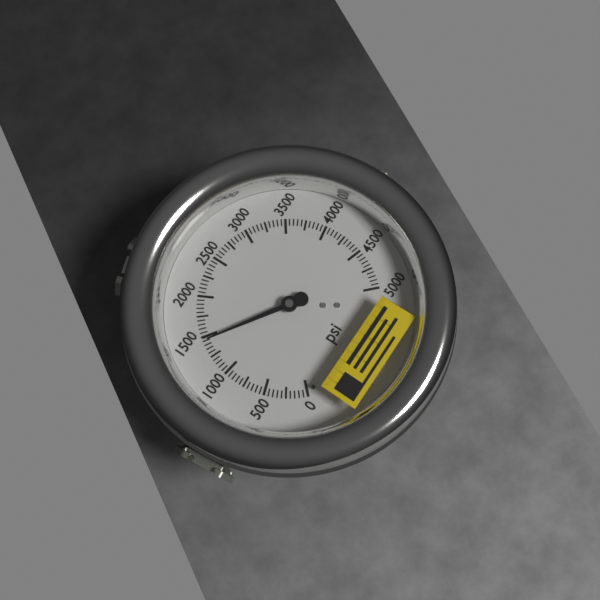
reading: 1450 psi
